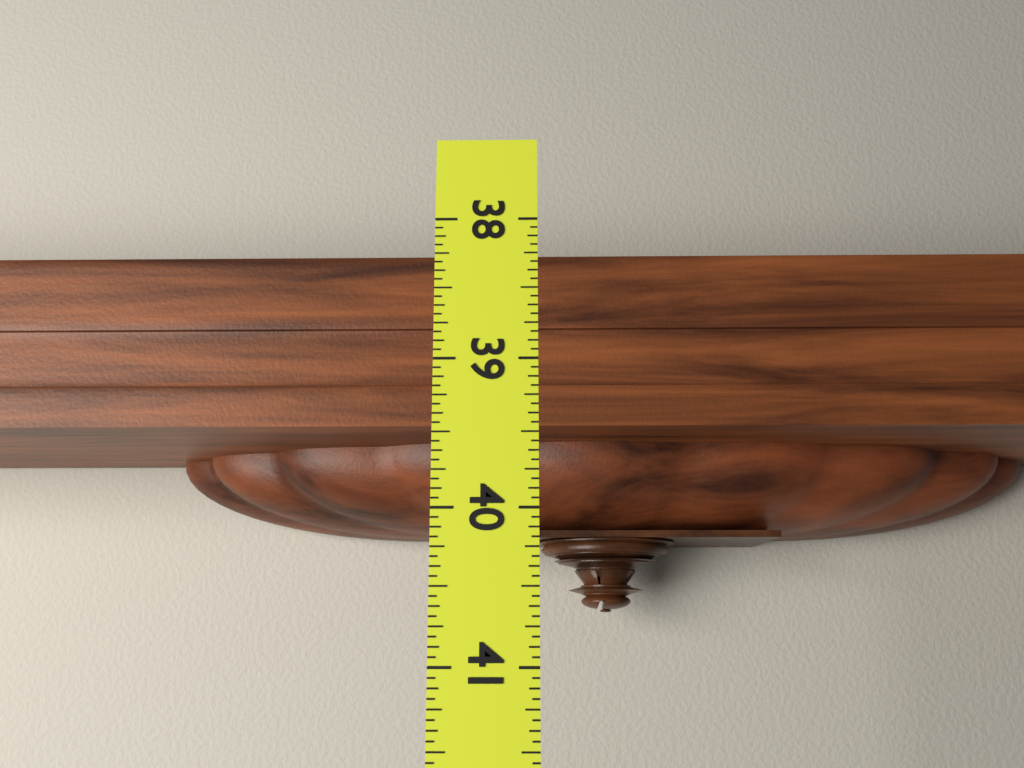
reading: 40.5625 (no unit)
